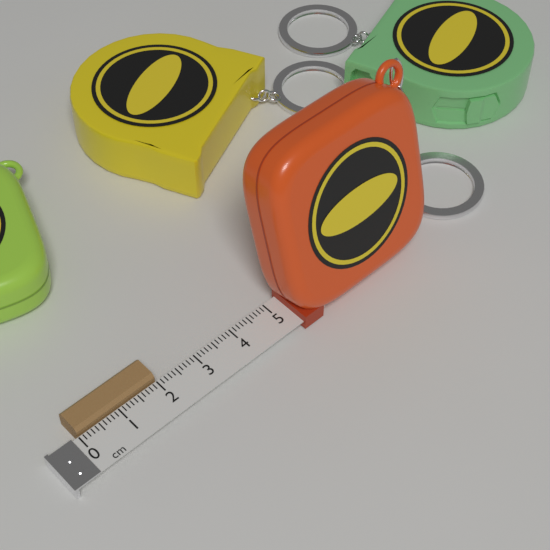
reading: 2.0 cm
